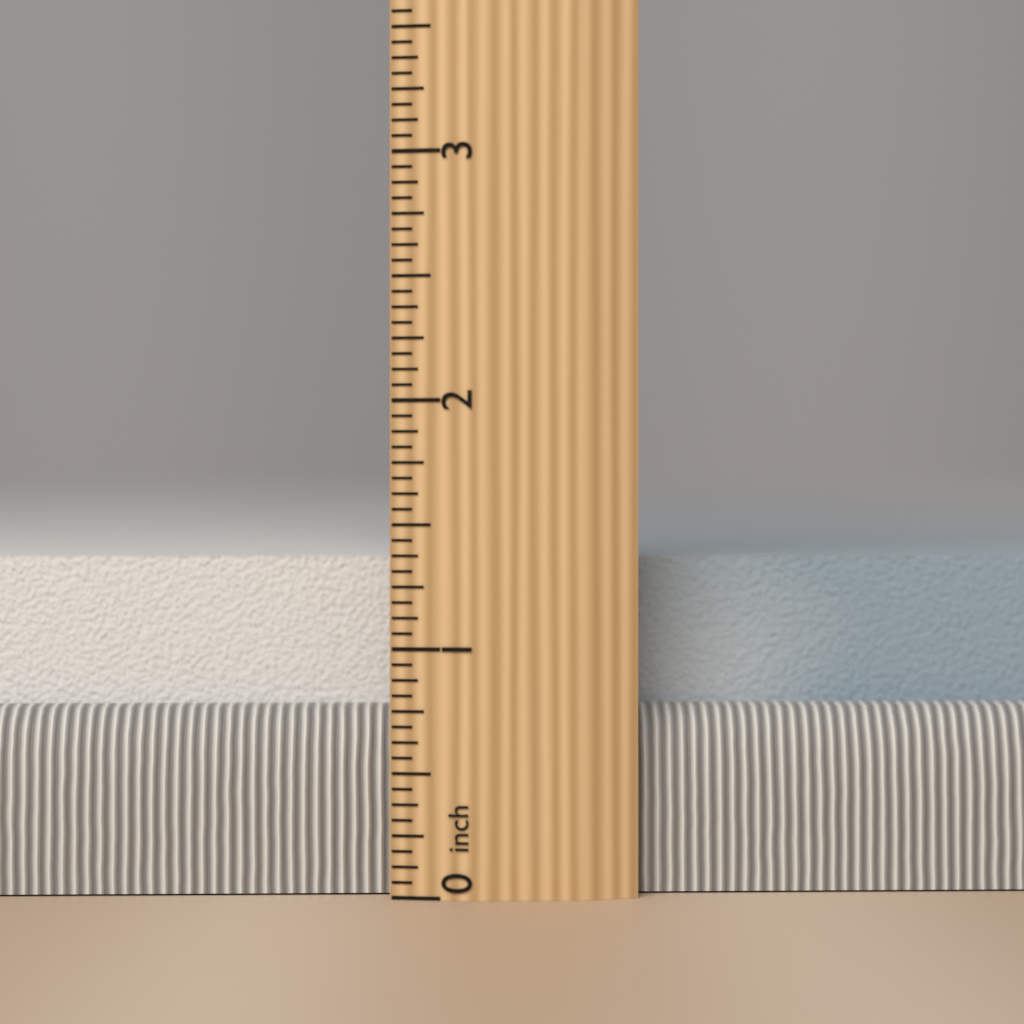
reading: 1.3750 inch
